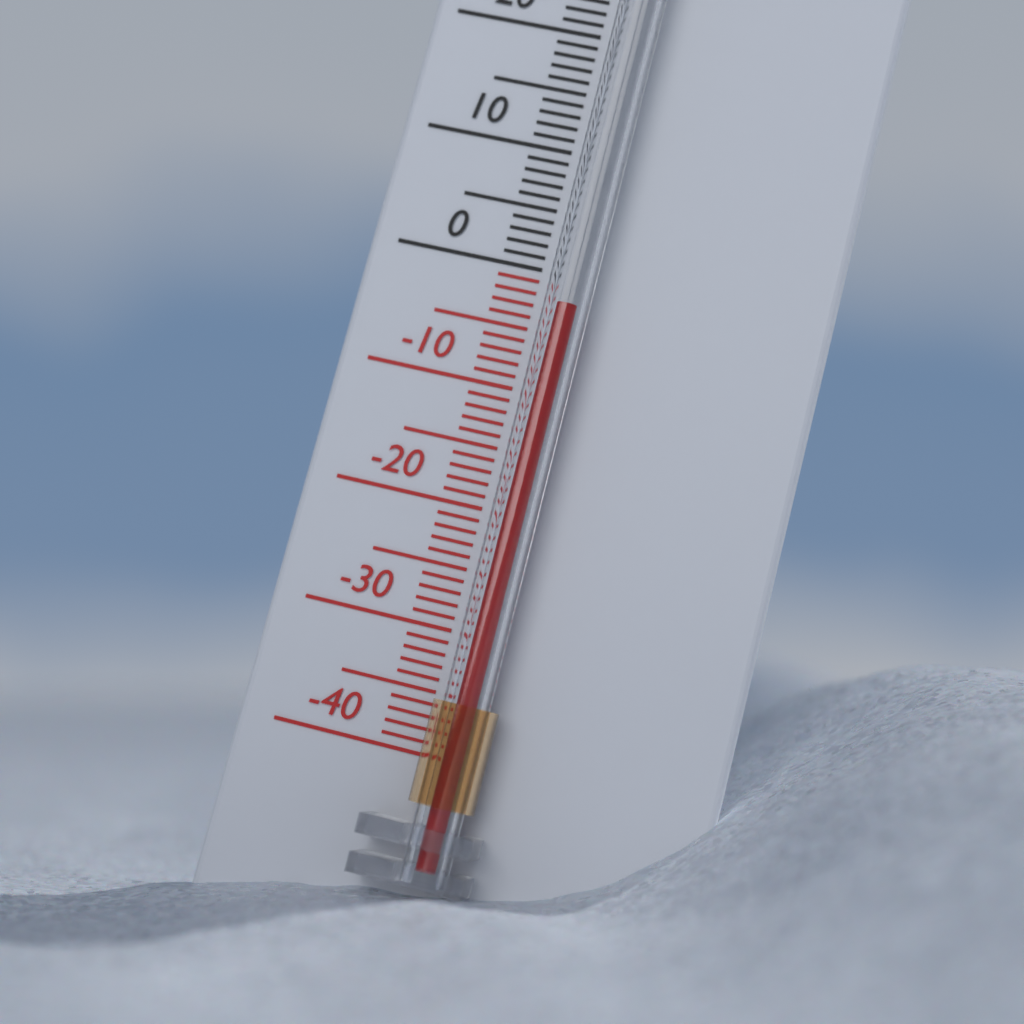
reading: -3 °C
